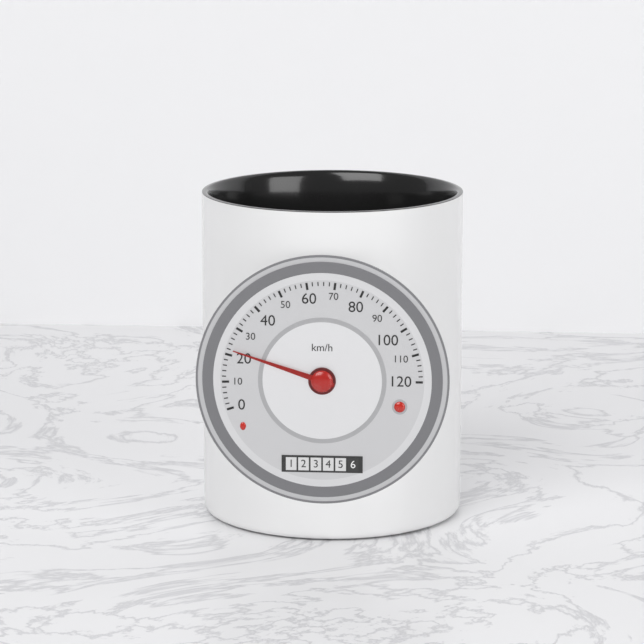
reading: 22 km/h
